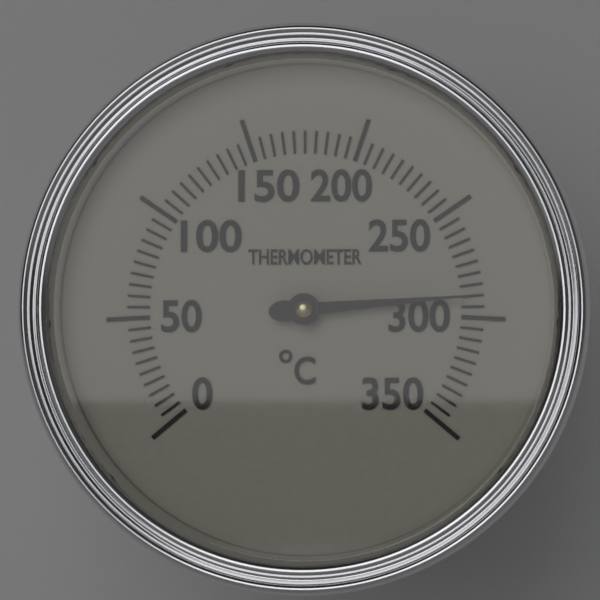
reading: 290 °C
